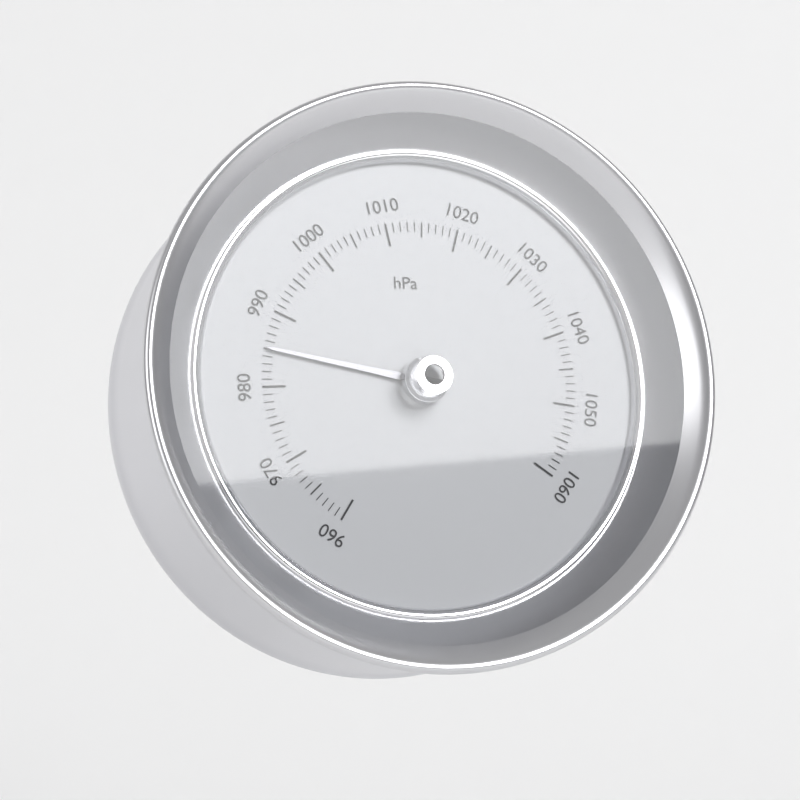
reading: 985 hPa
